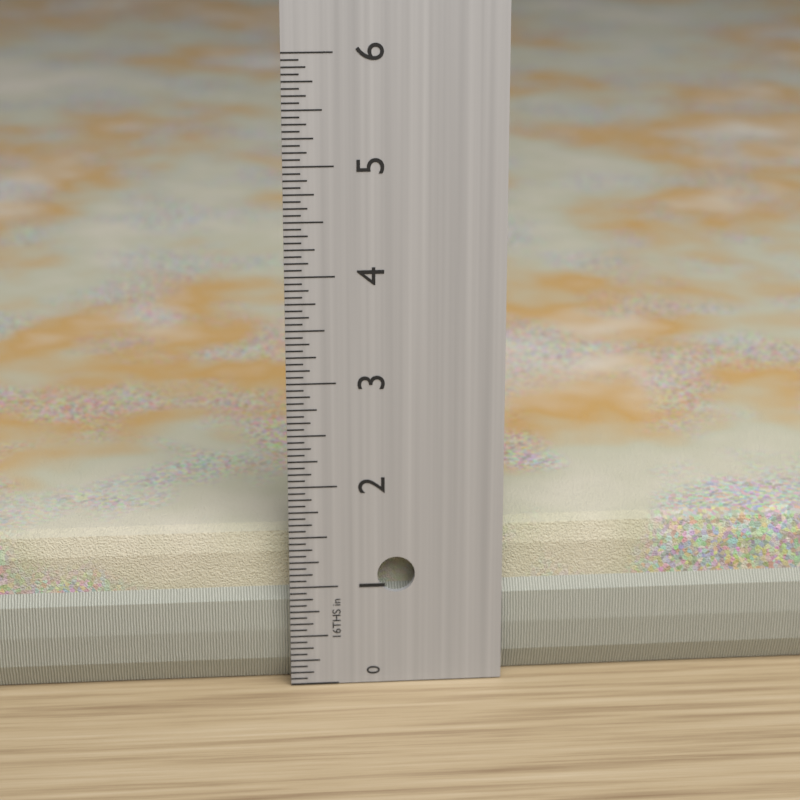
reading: 1.5000 in
